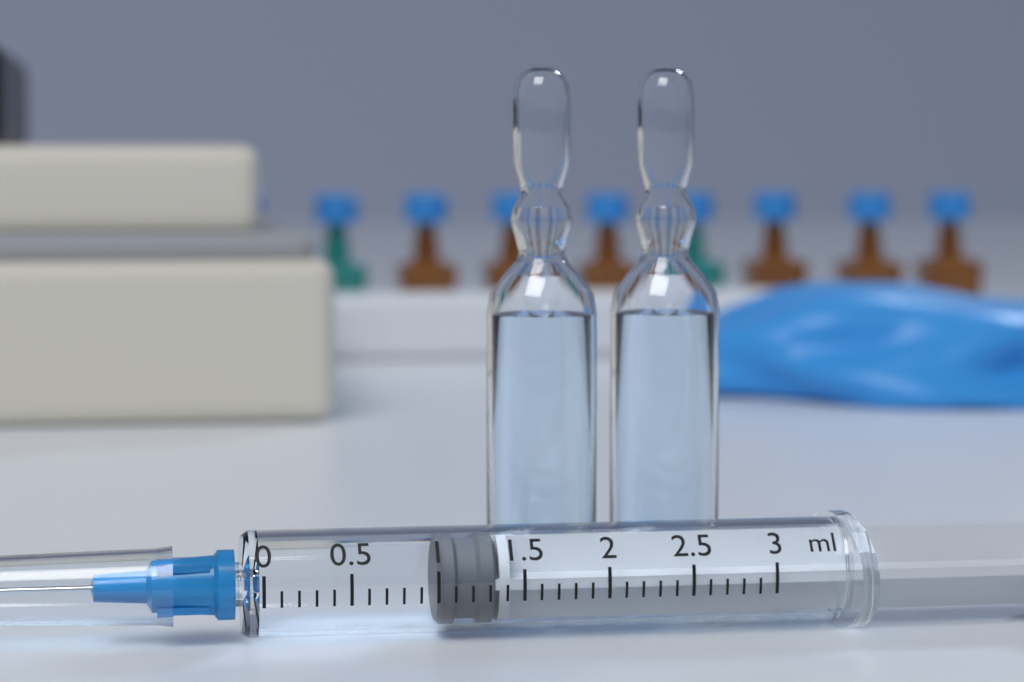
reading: 1.0 ml
